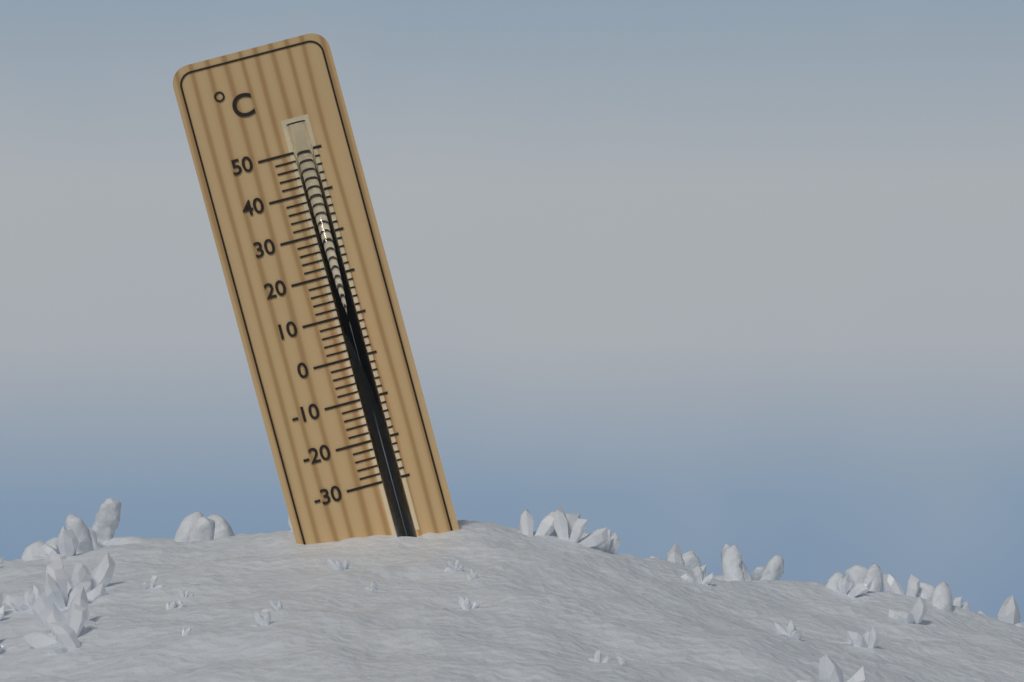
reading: 10 °C
